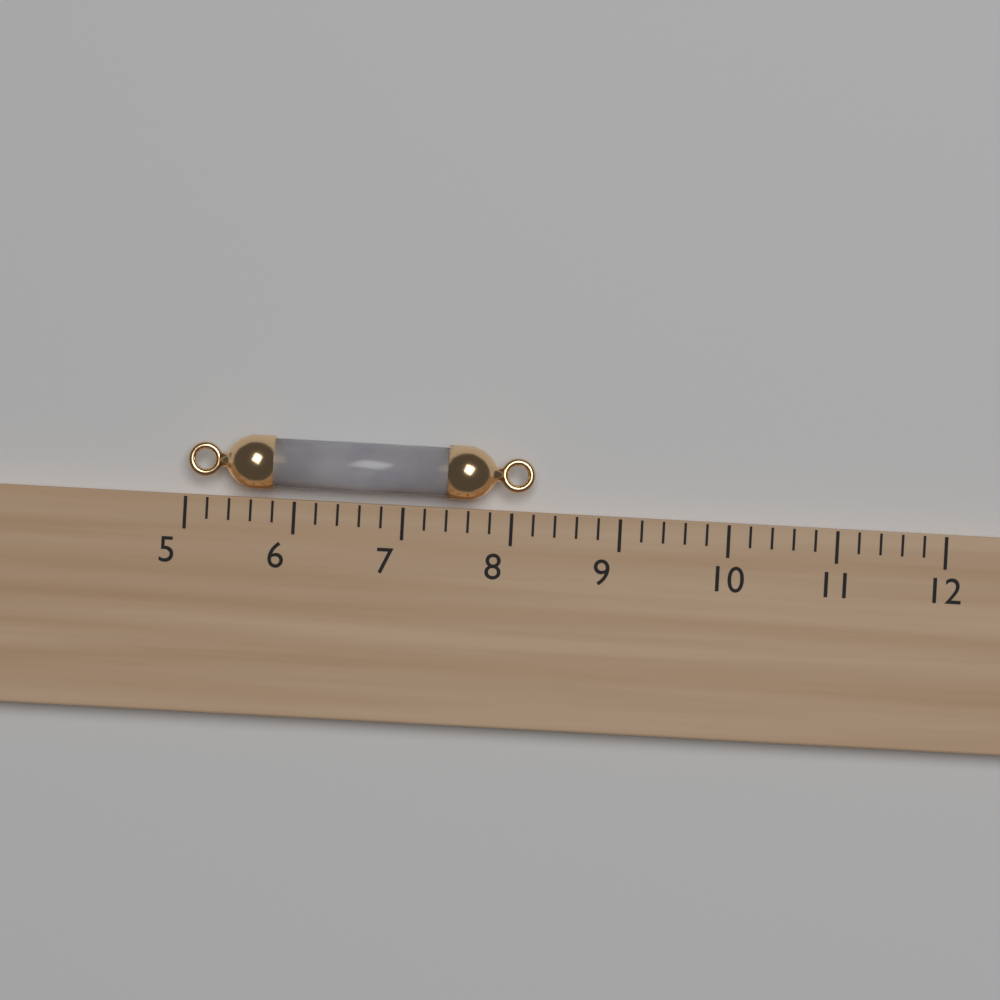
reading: 8.2 (no unit)
